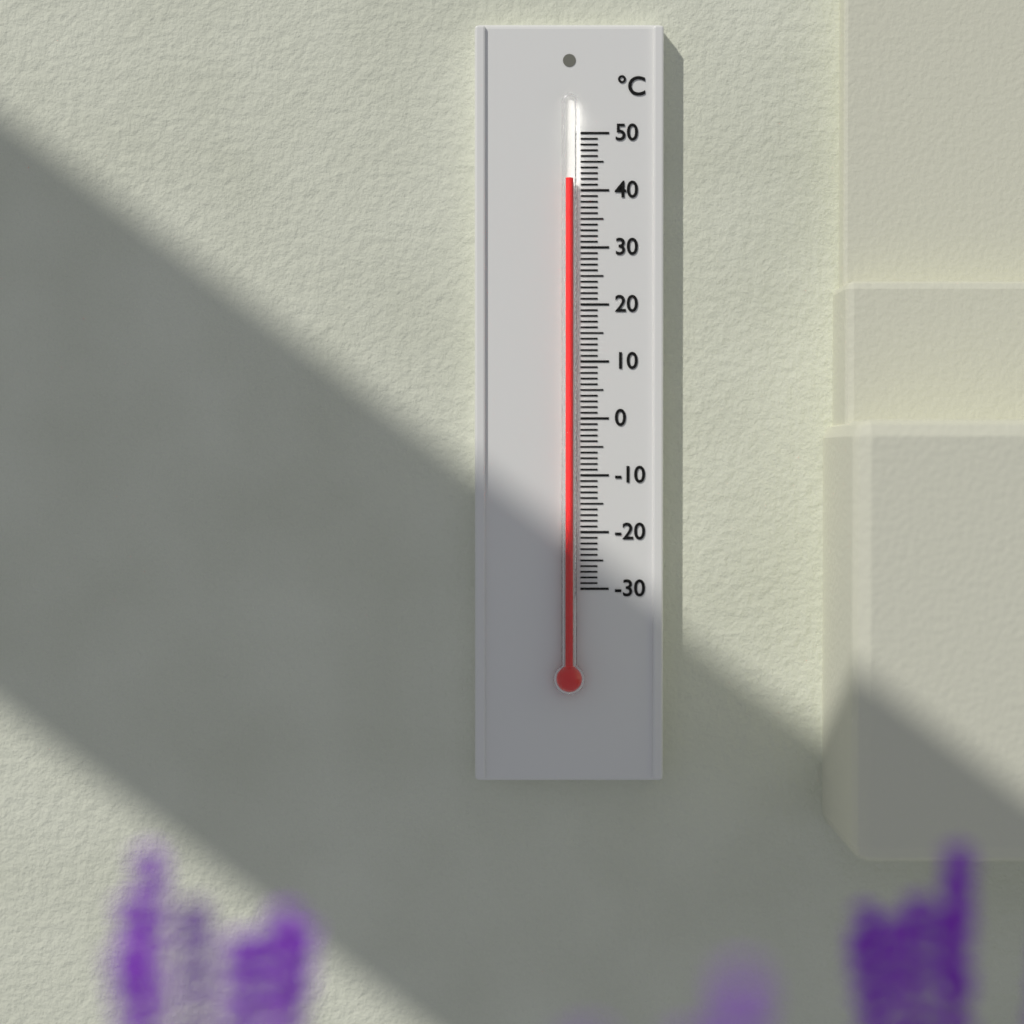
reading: 42 °C
